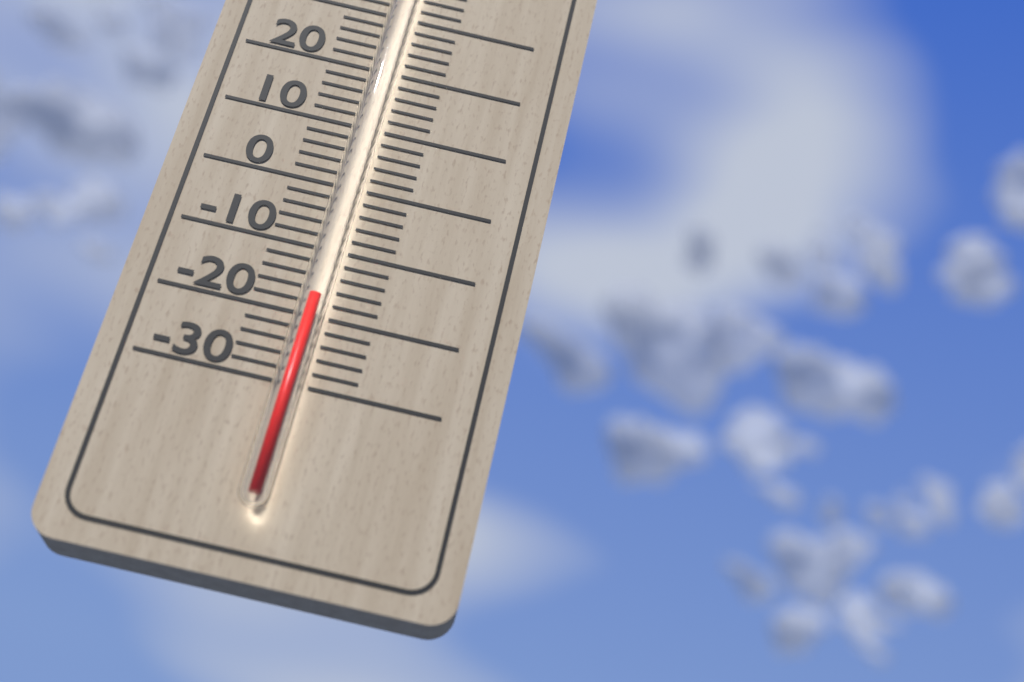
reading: -18 °C
